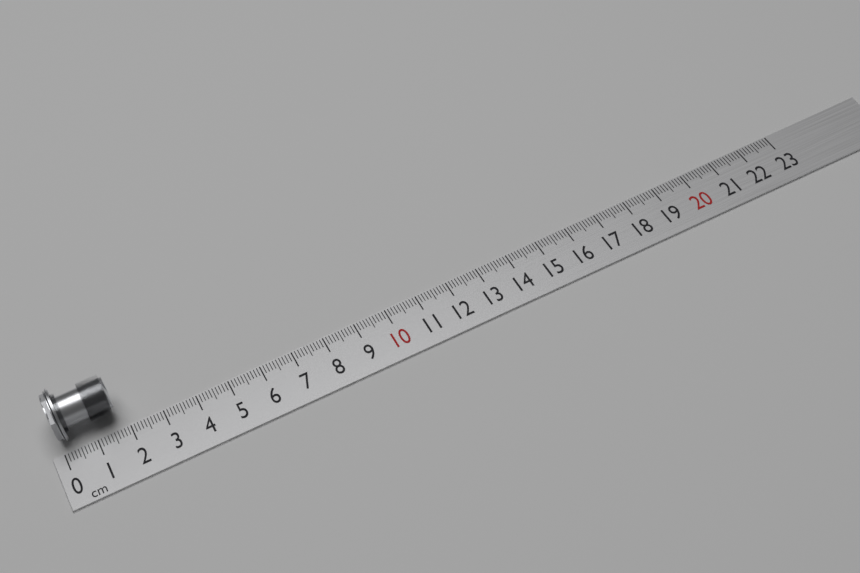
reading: 1.8 cm
